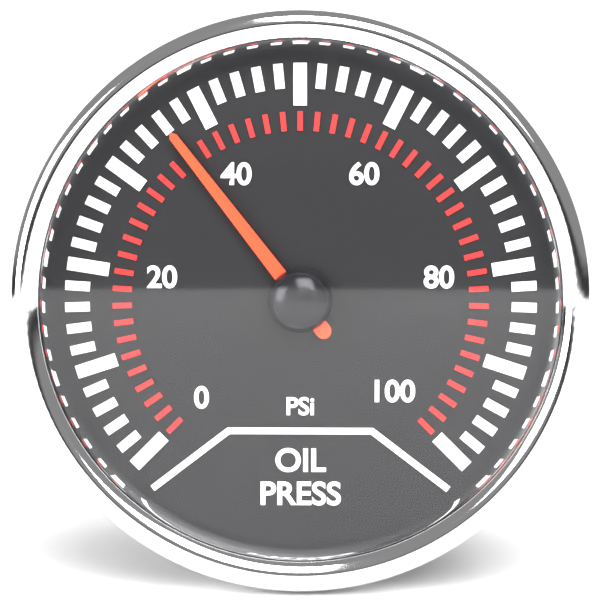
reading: 36 psi
